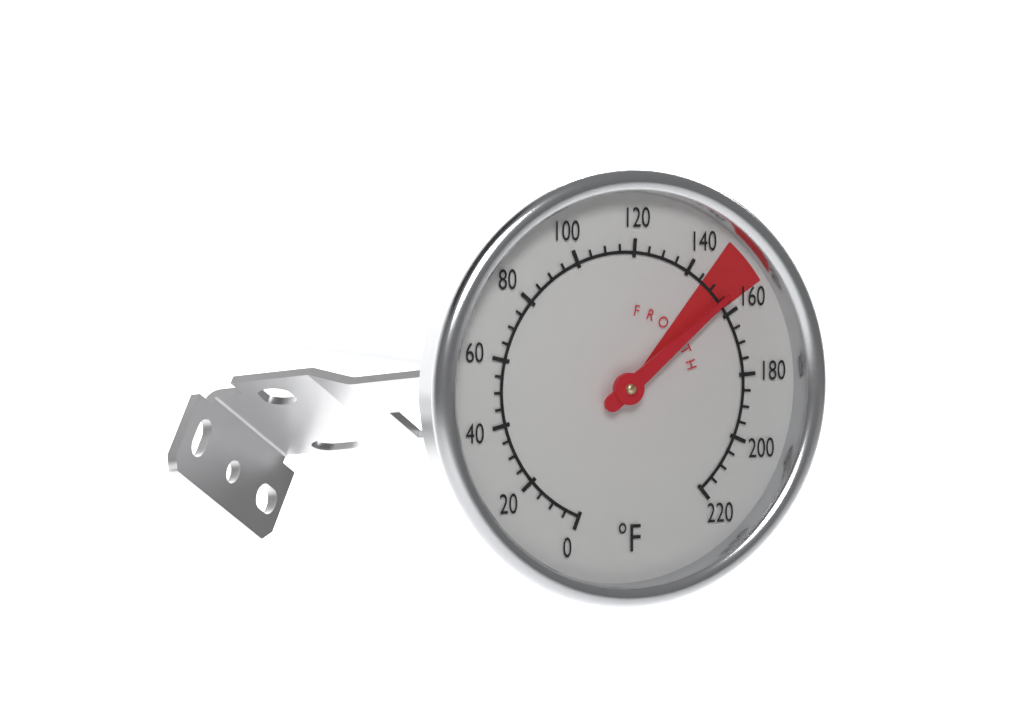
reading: 155 °F
